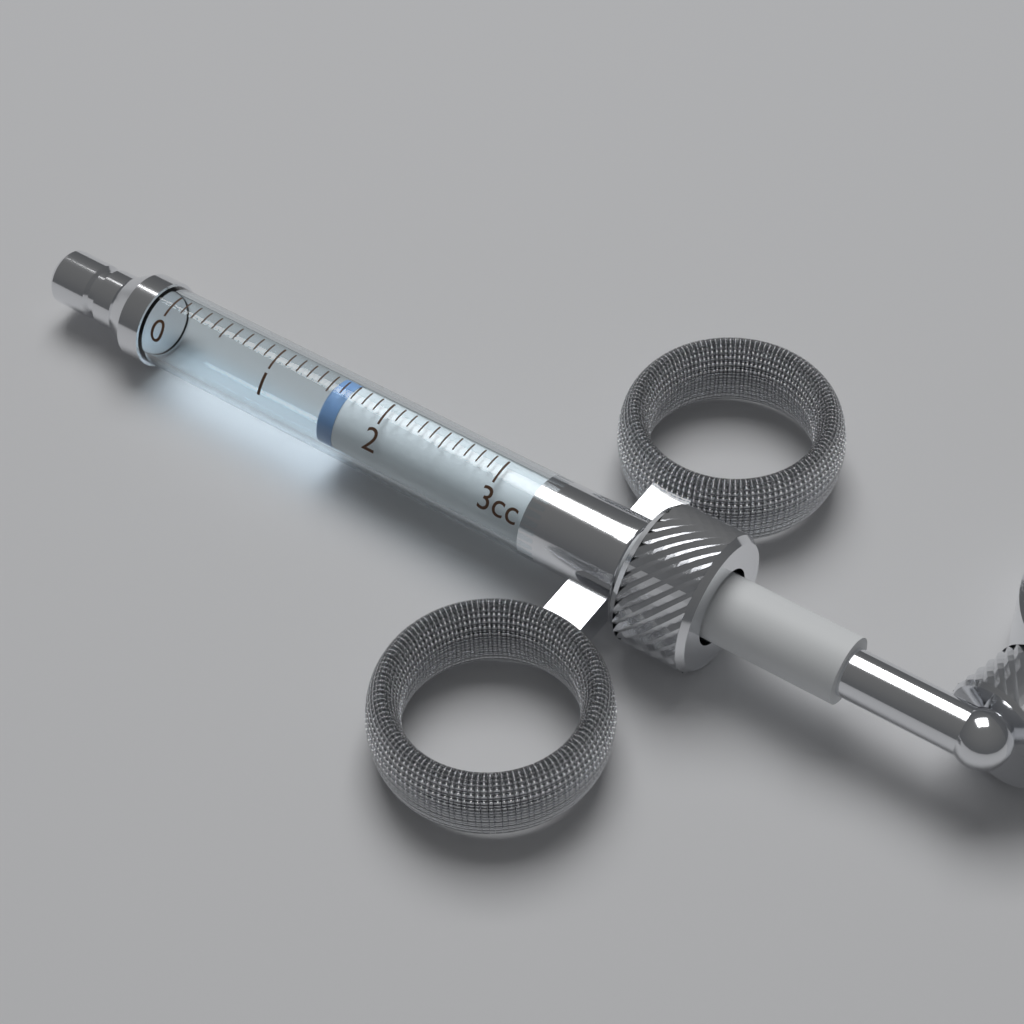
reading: 1.5 cc
